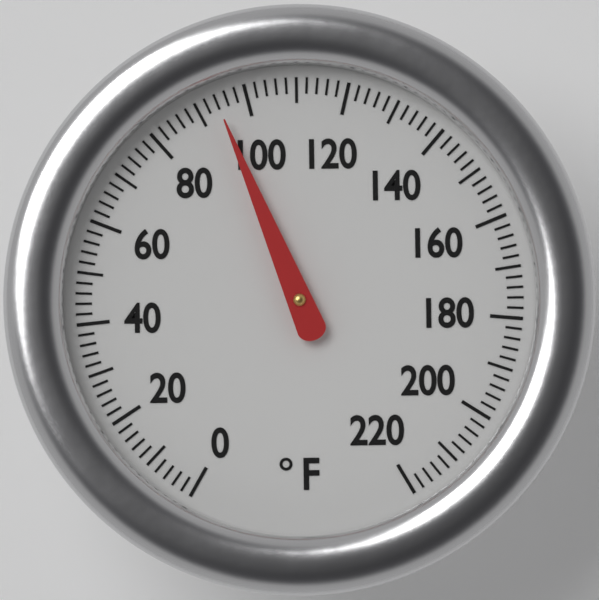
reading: 94 °F
